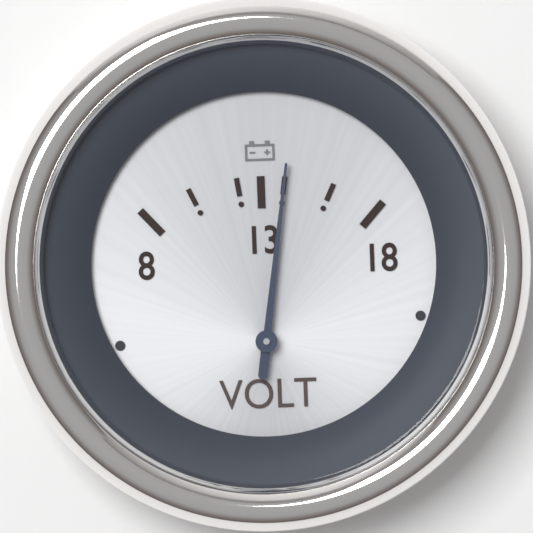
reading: 14 V
